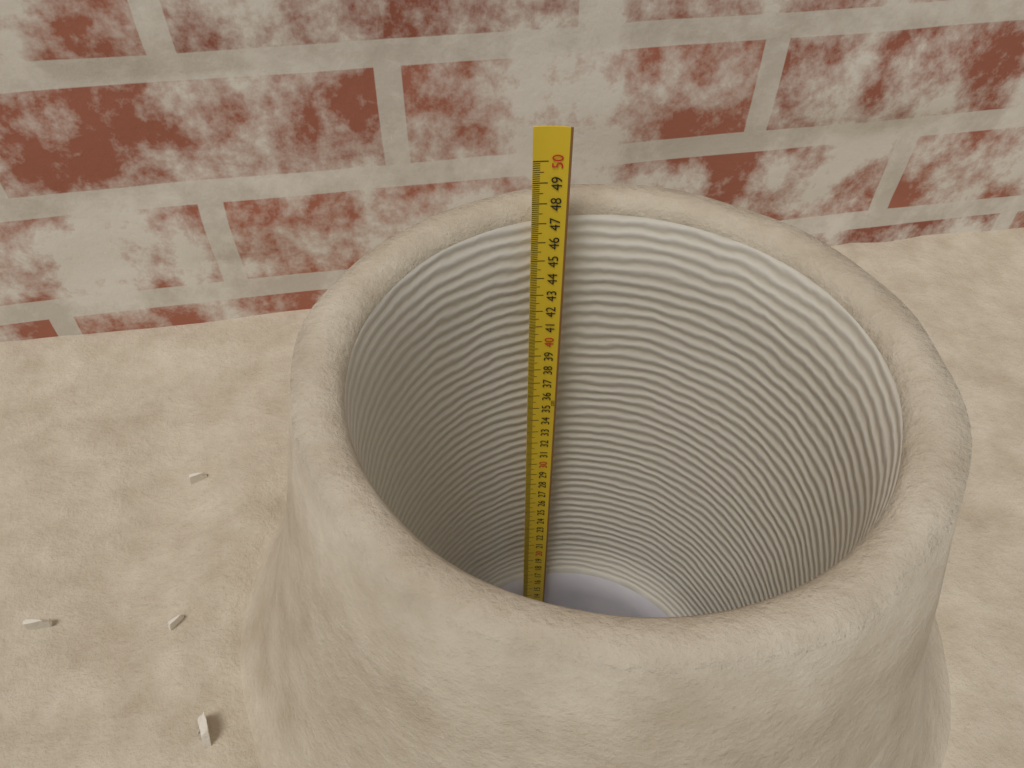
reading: 47.2 cm
